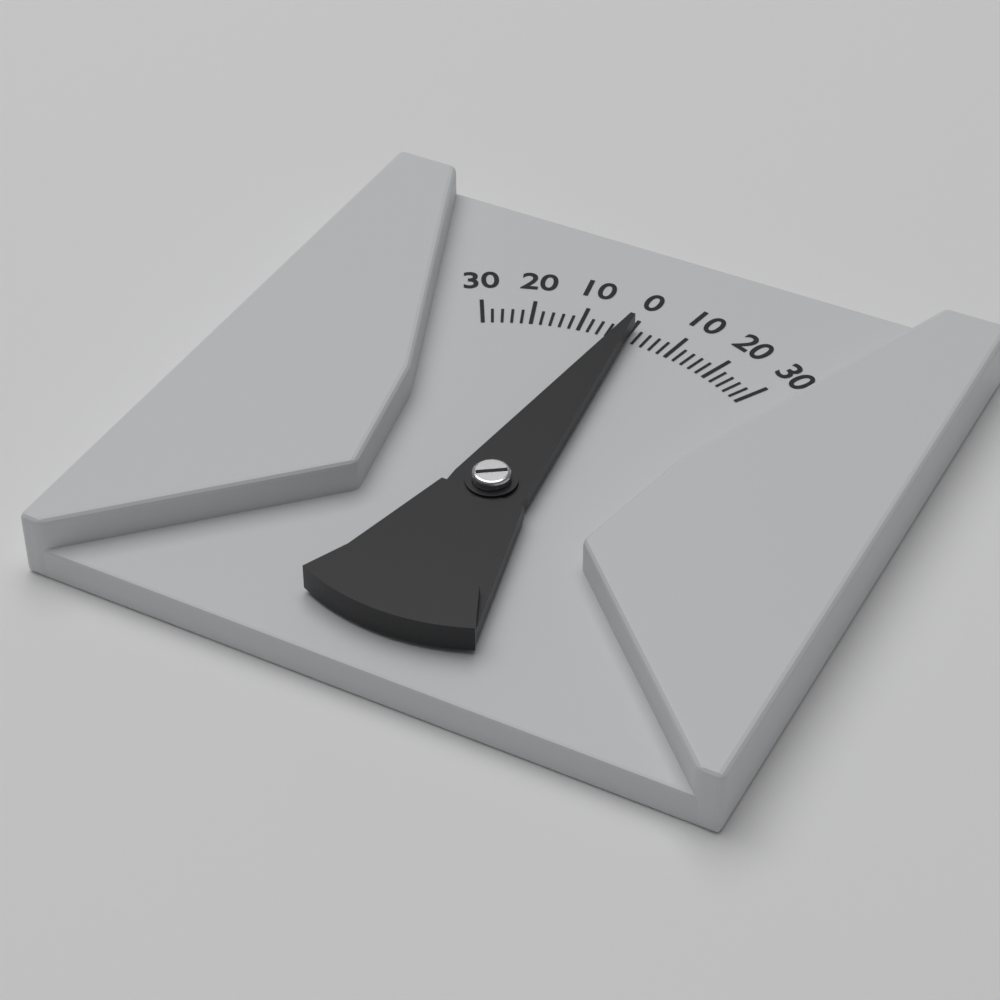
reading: 0 (no unit)
